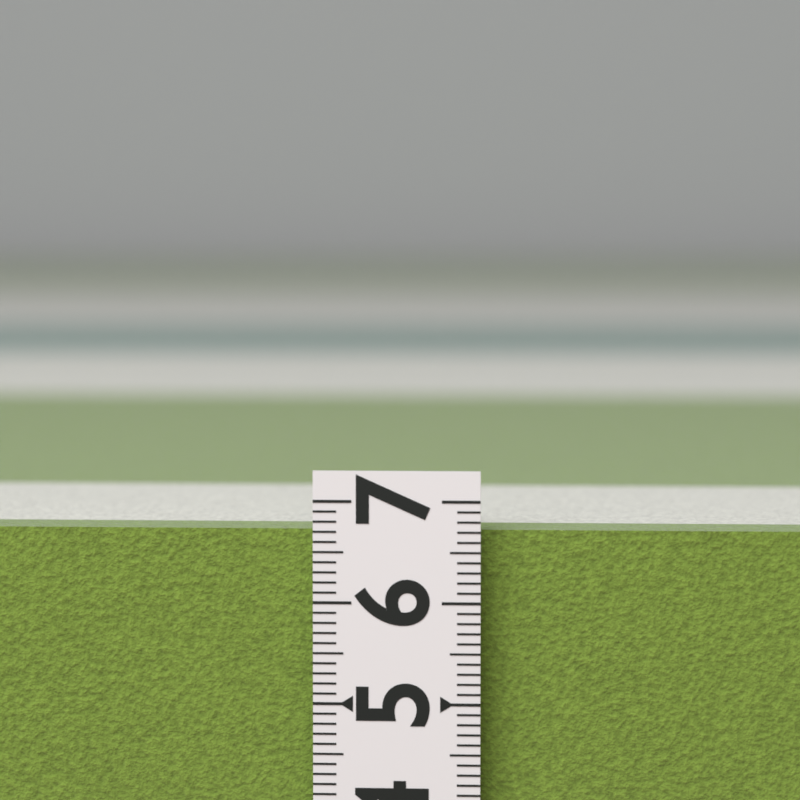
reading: 6.7 (no unit)
